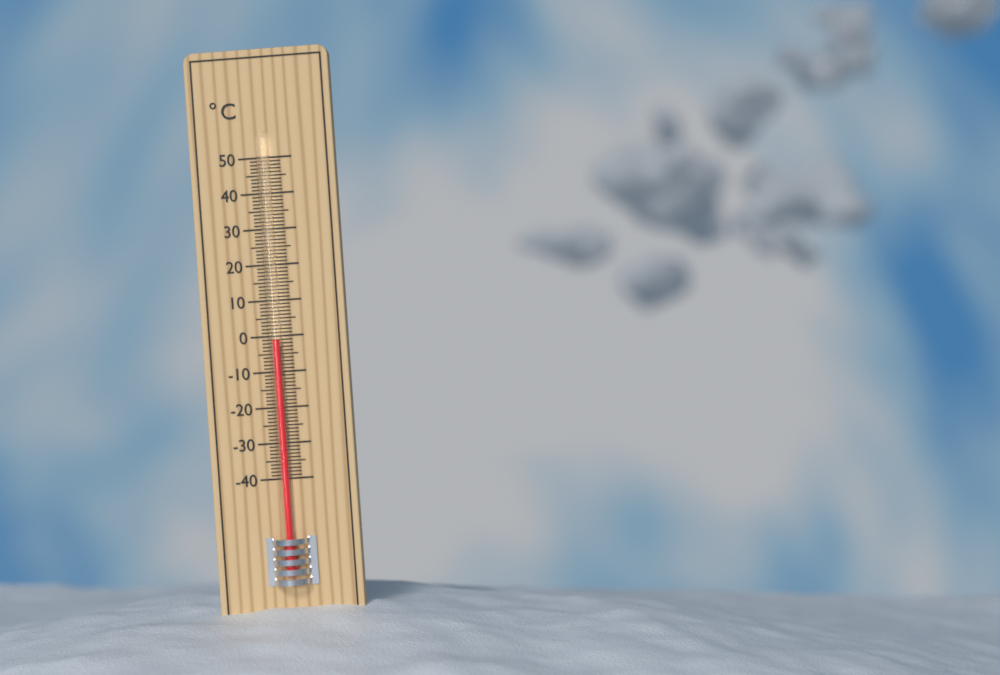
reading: -1 °C
